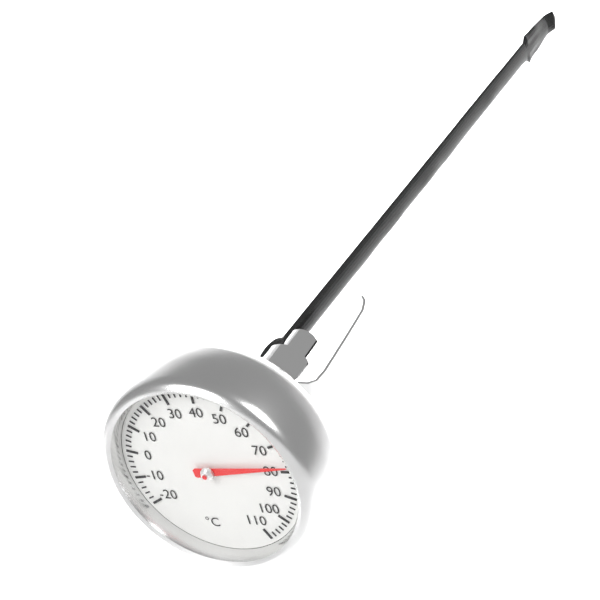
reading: 78 °C
